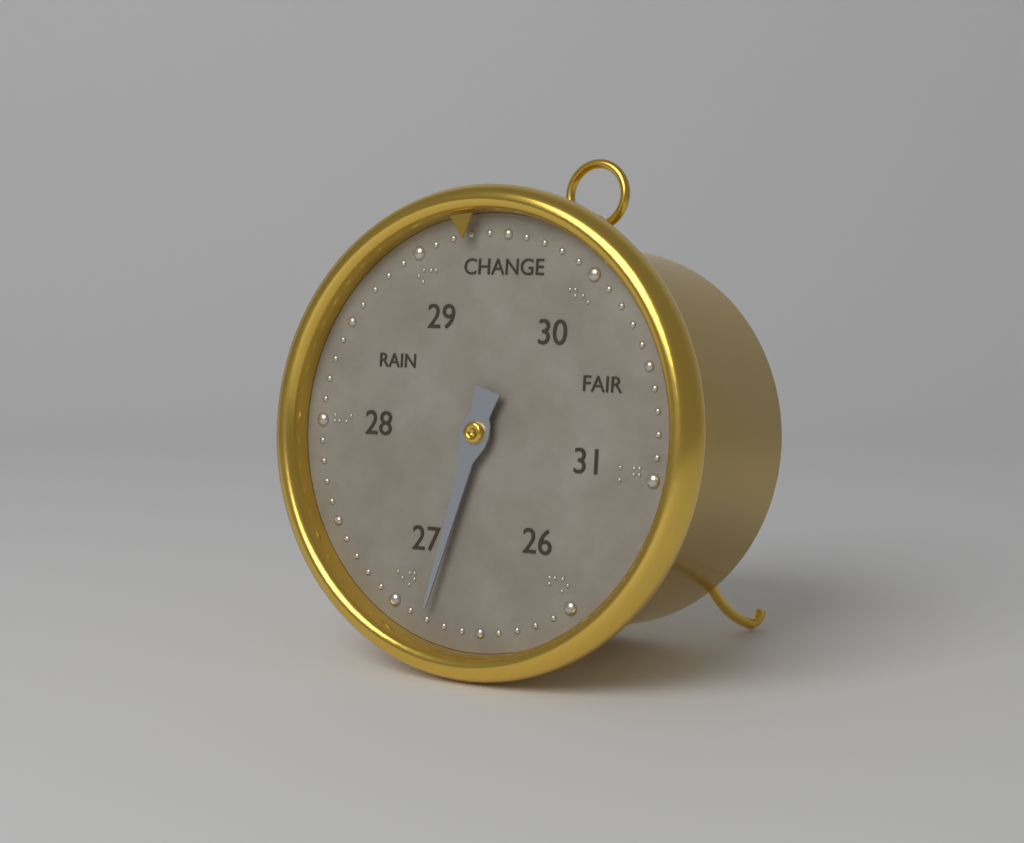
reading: 26.8 (no unit)
